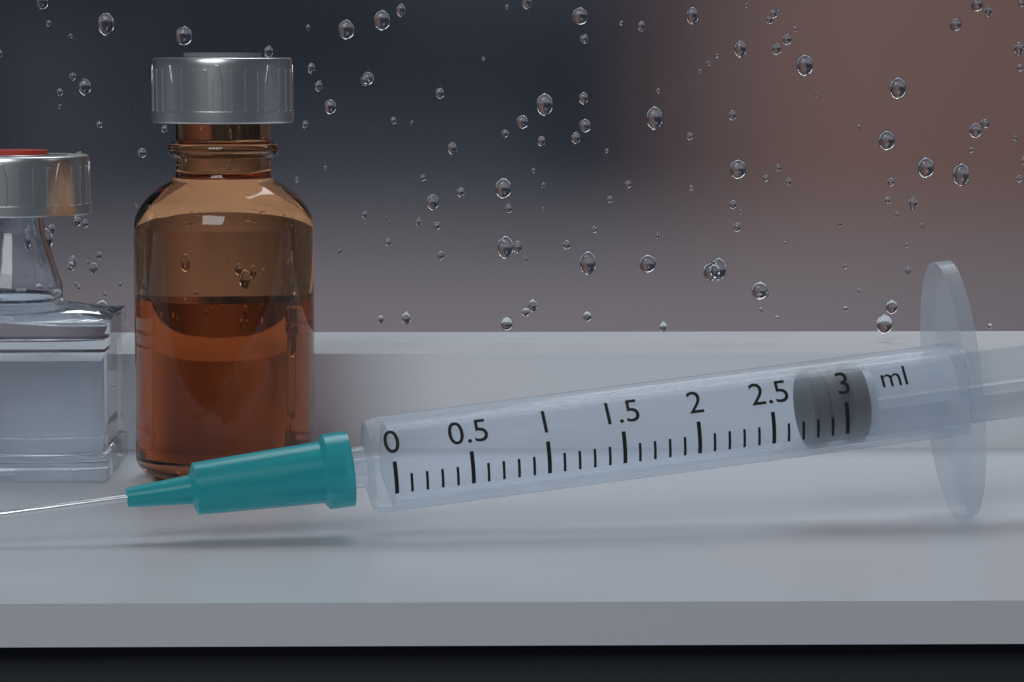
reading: 2.8 ml
